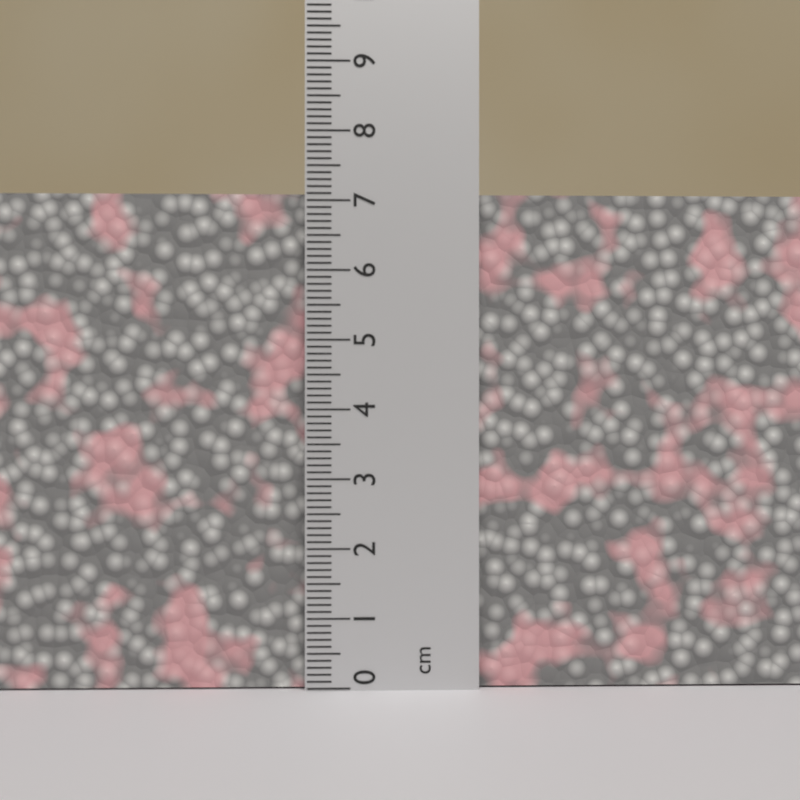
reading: 7.1 cm
